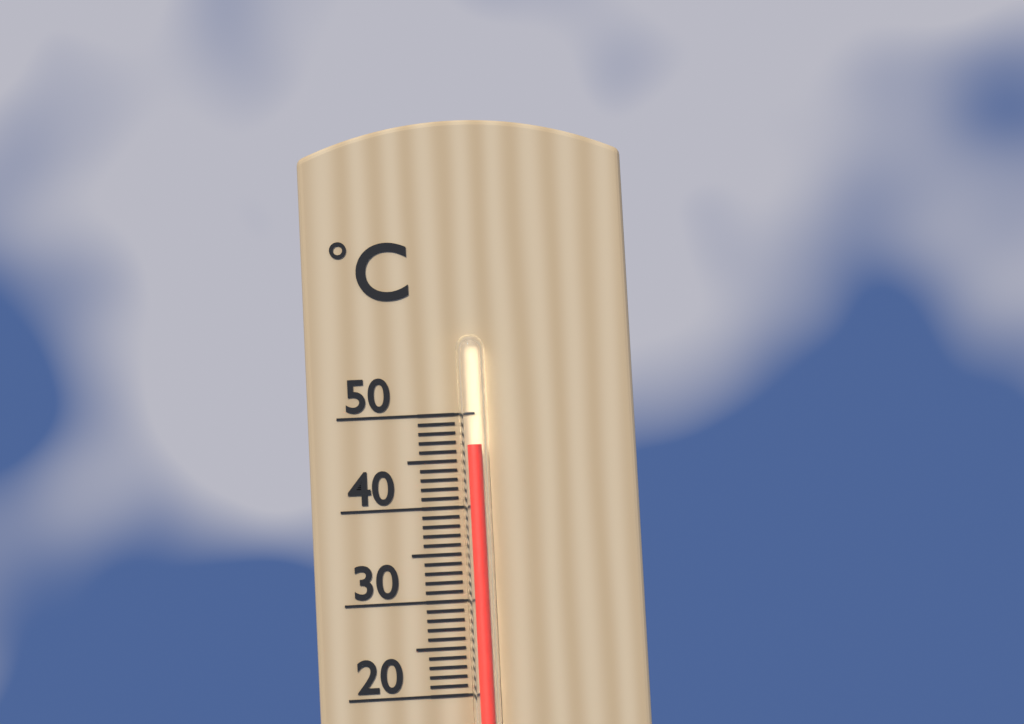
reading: 46.5 °C
